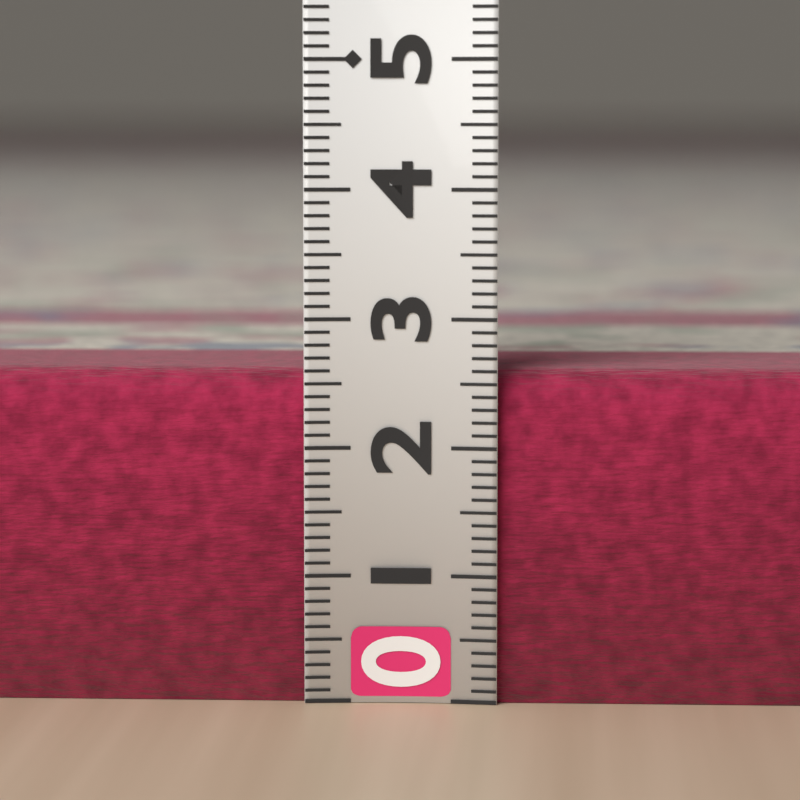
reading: 2.6 (no unit)
